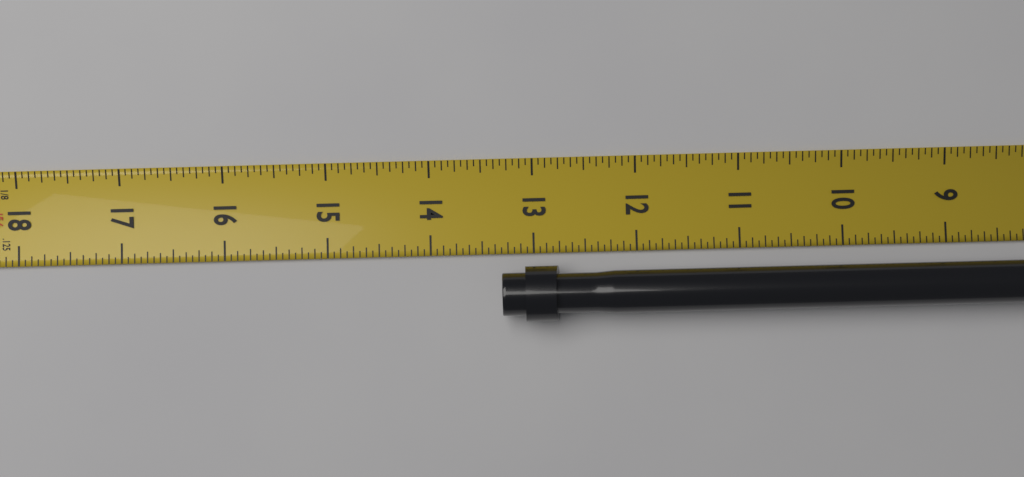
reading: 13.3125 in
